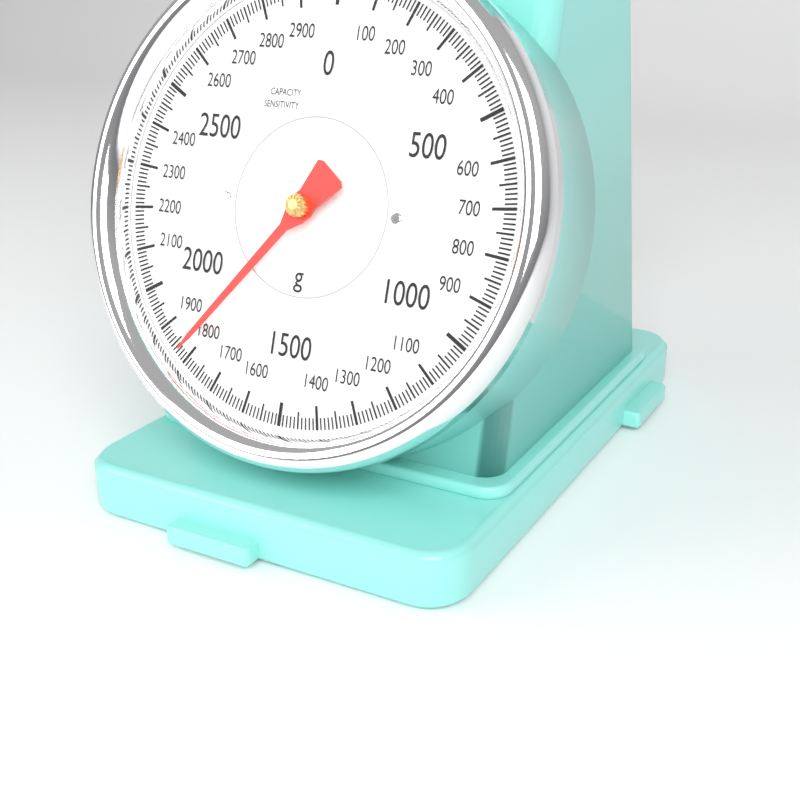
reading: 1820 g
